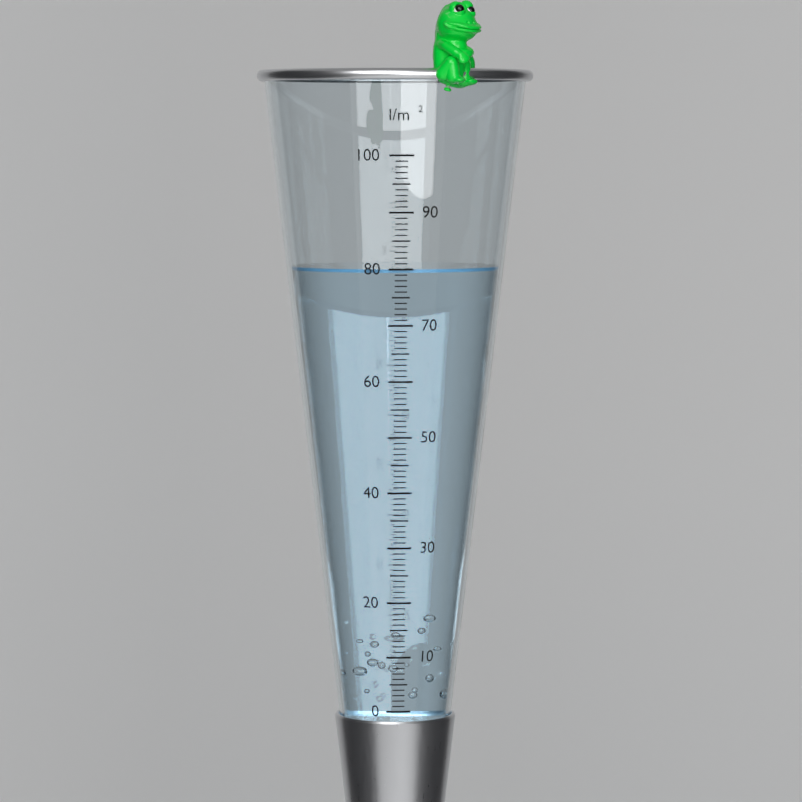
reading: 80 l/m²
